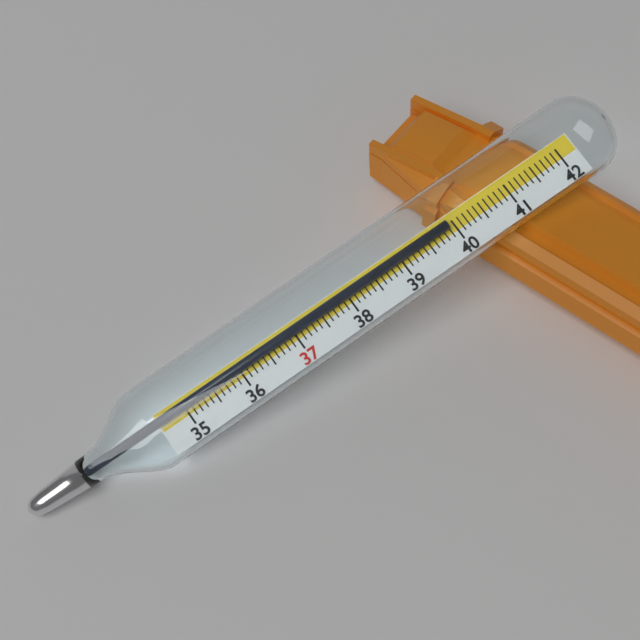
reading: 39.9 (no unit)
